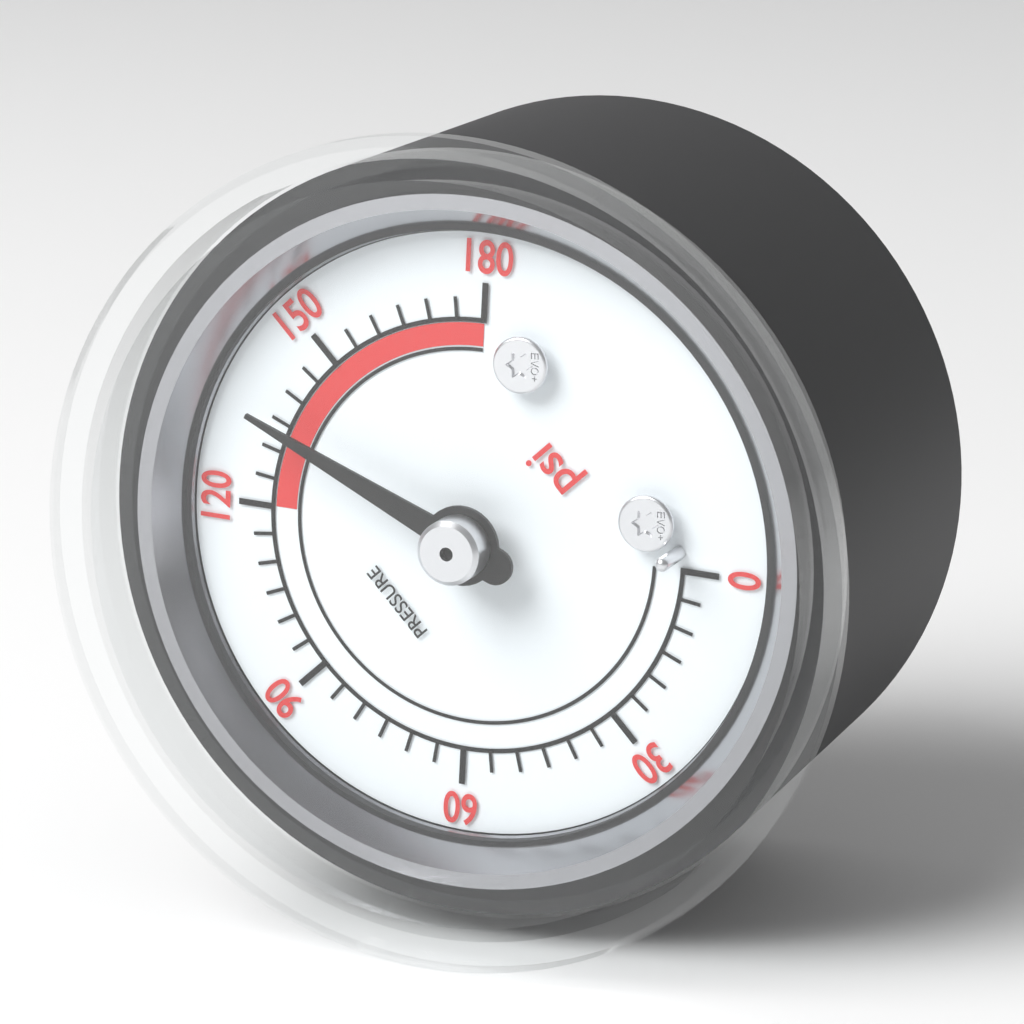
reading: 135 psi
